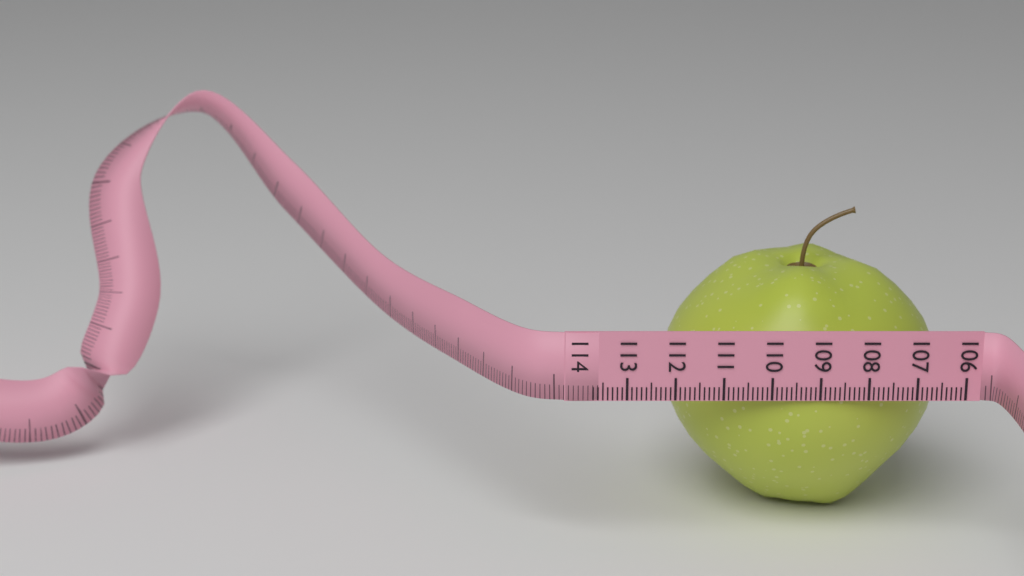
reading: 112.0 (no unit)
